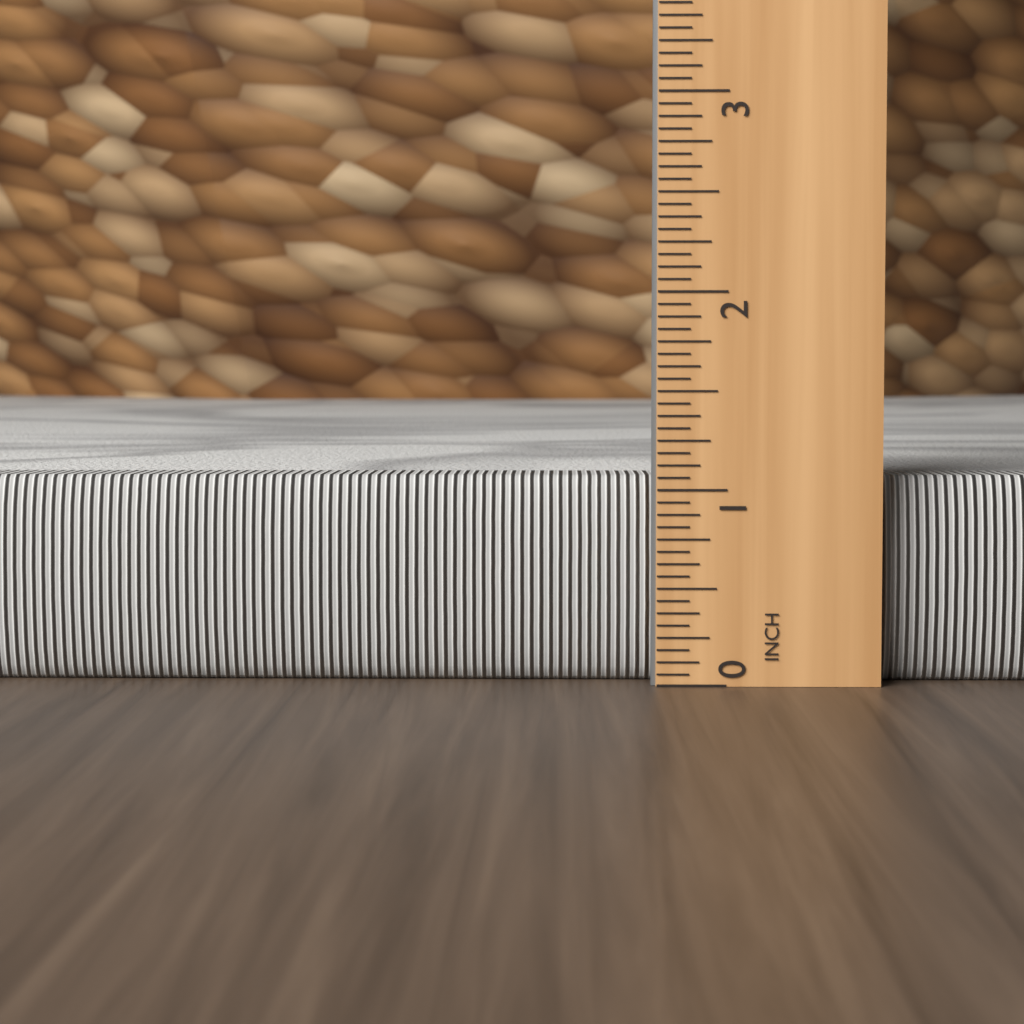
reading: 1.0625 in
